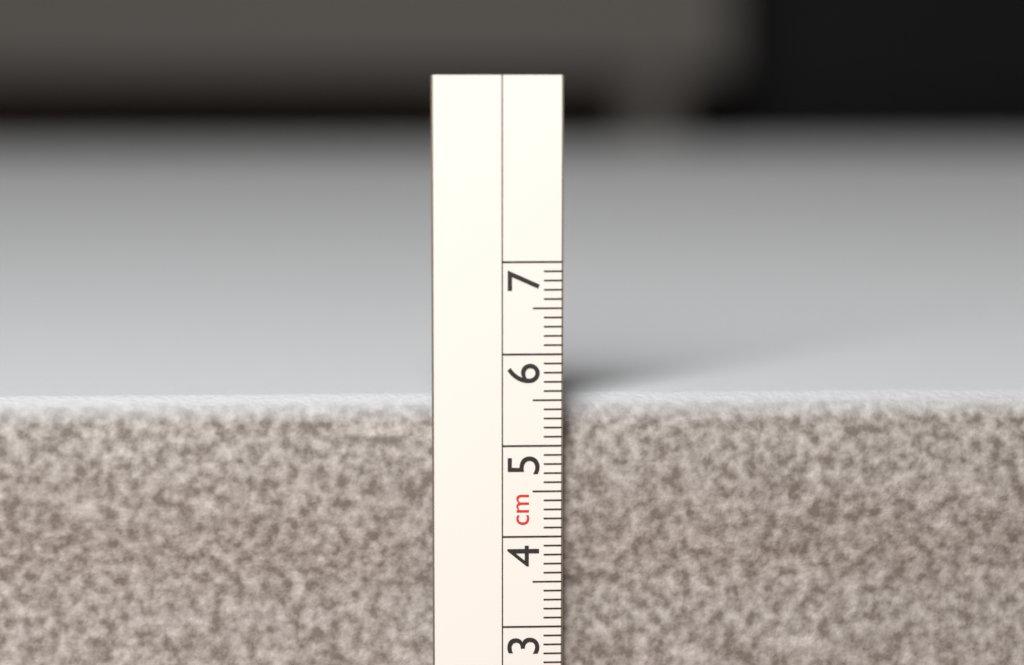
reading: 5.5 cm
